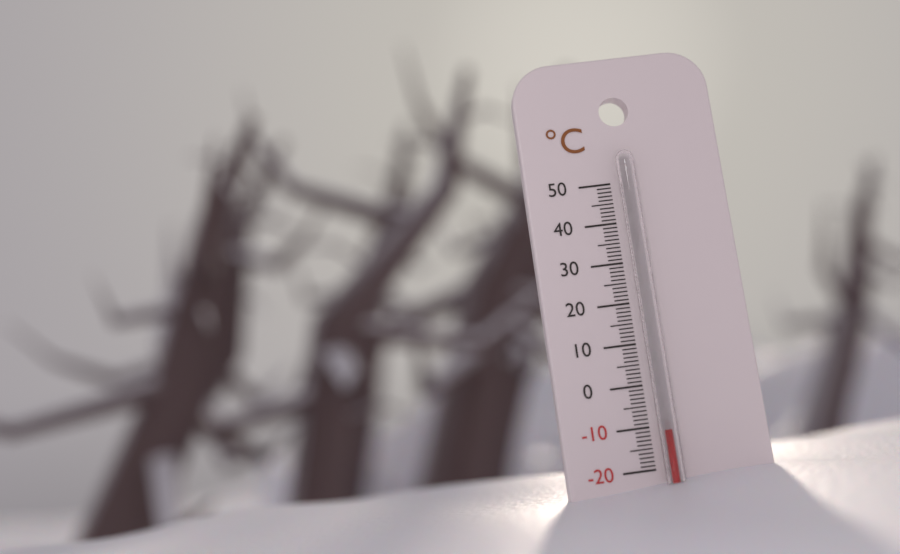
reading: -11 °C
